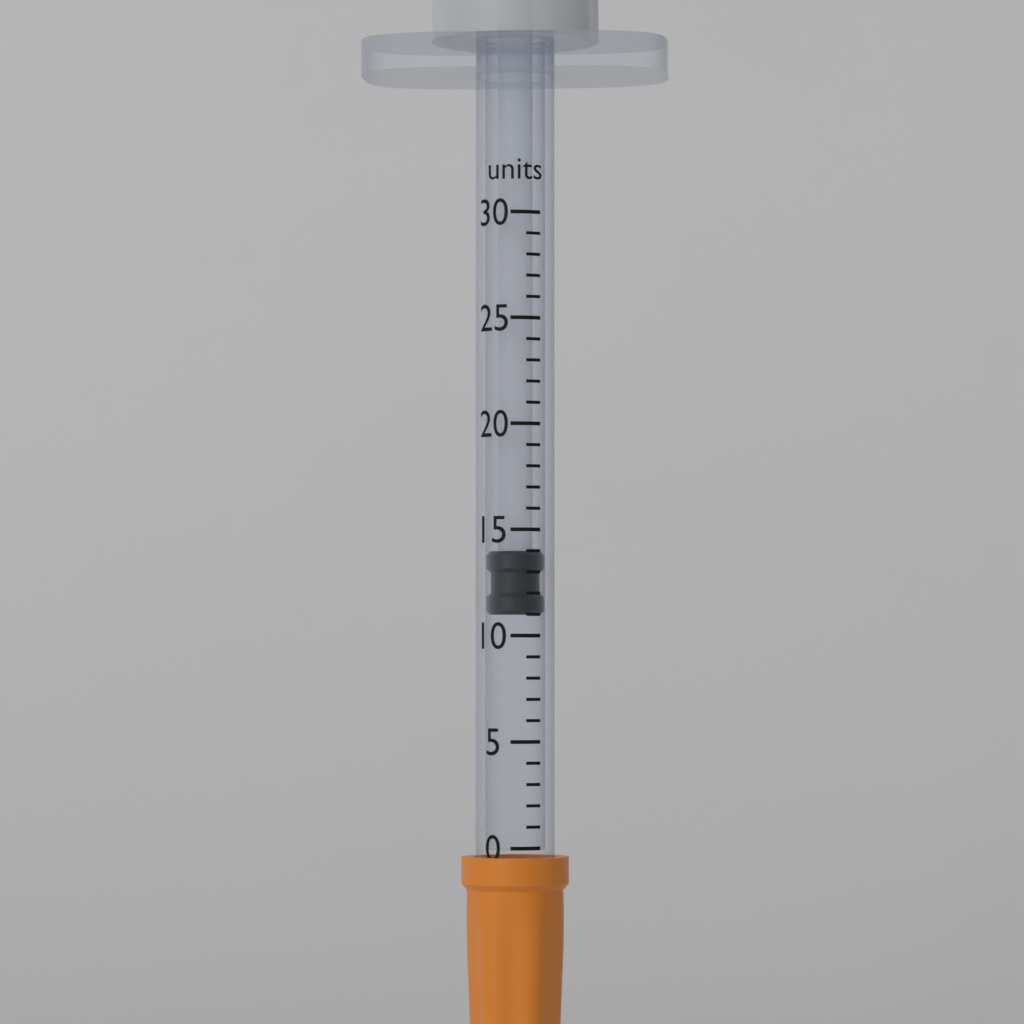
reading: 11 units
